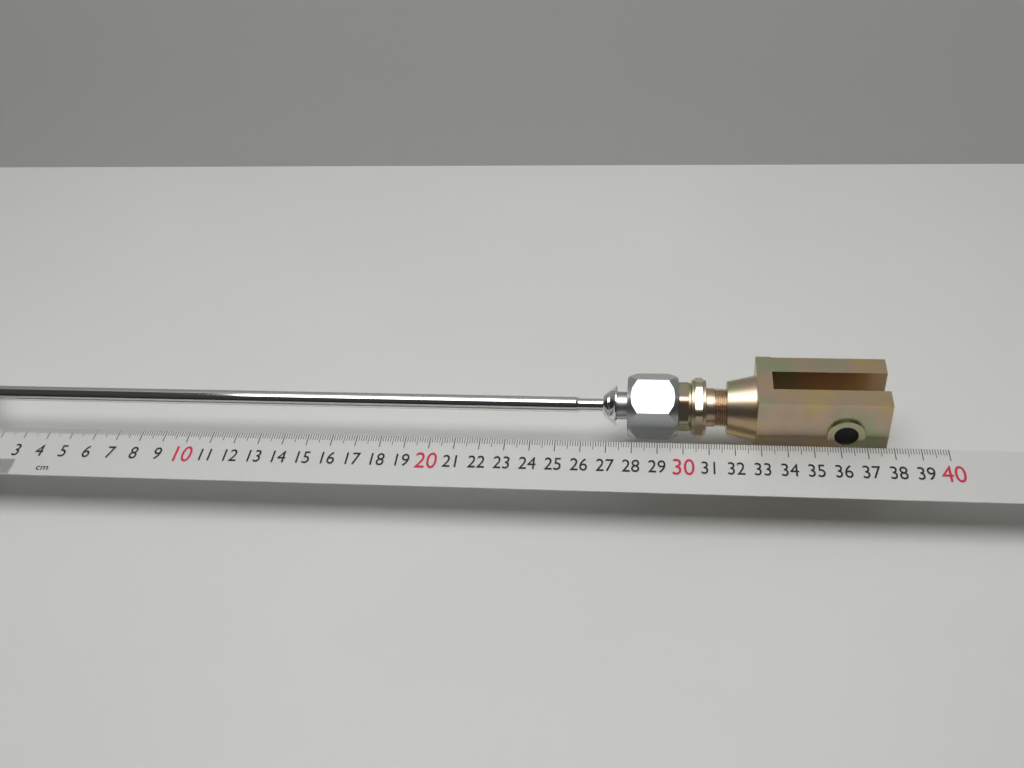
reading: 37.8 cm
